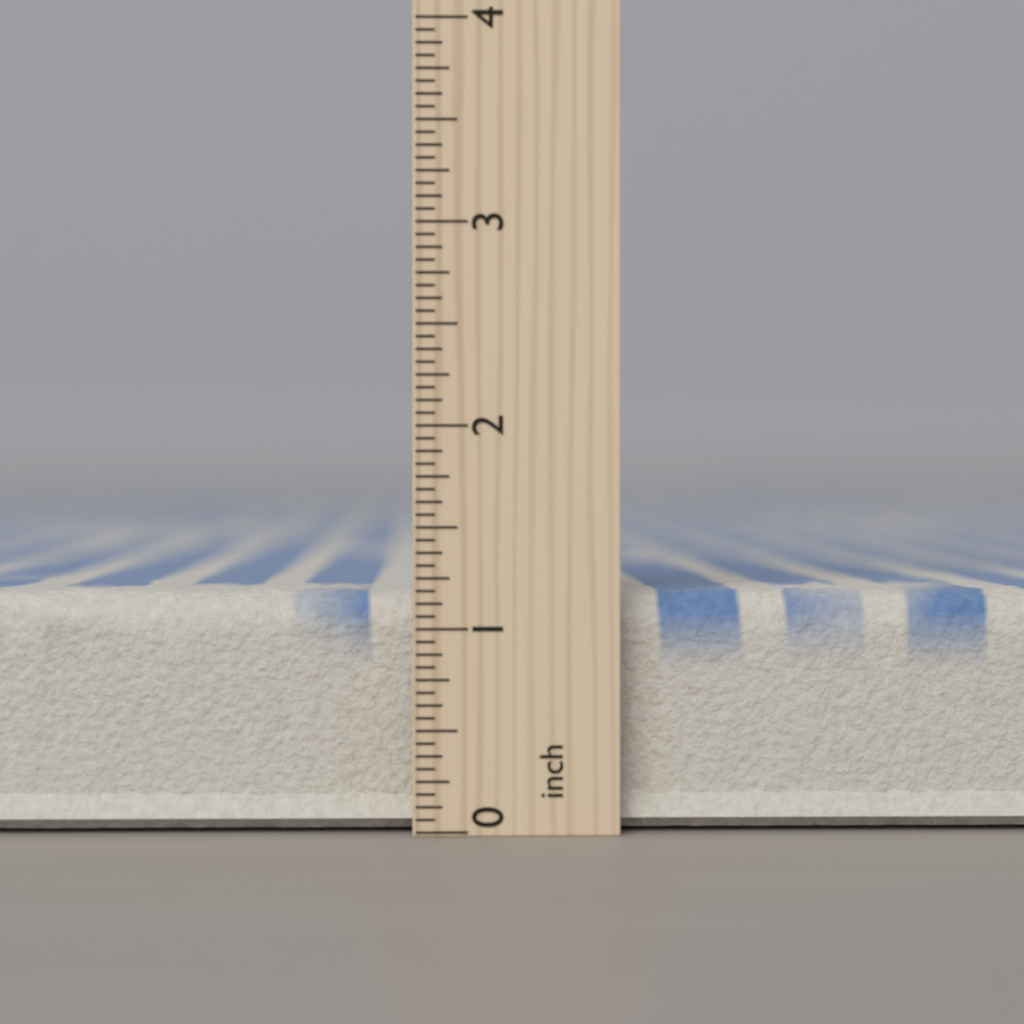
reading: 1.2500 inch
